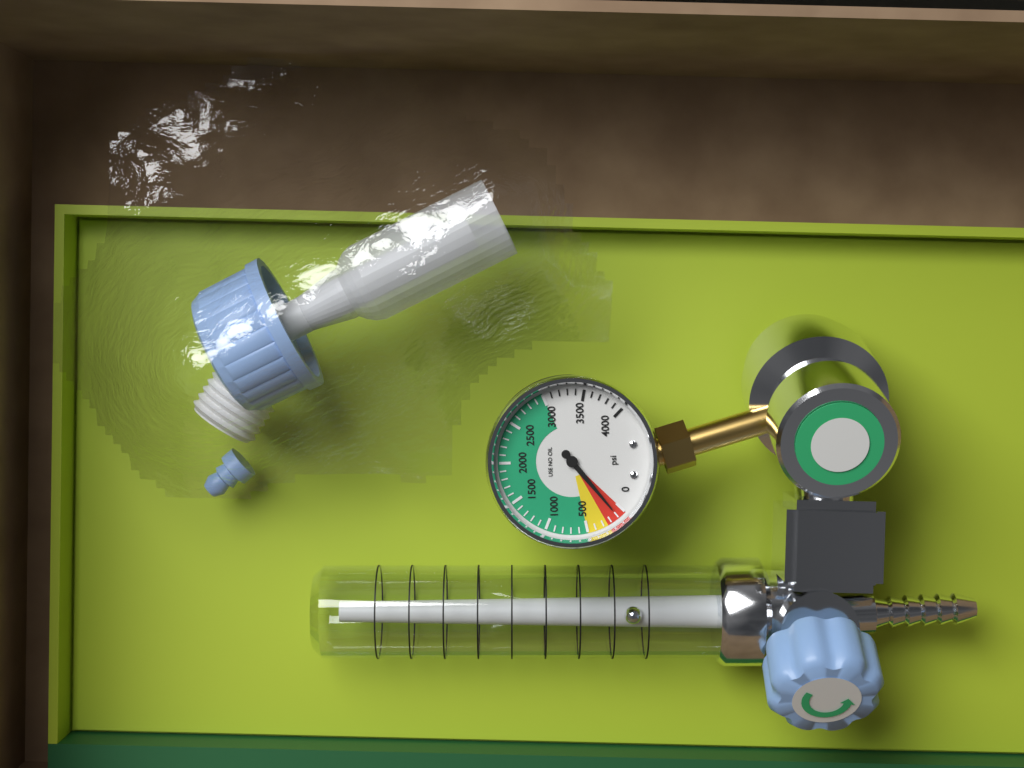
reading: 100 psi
